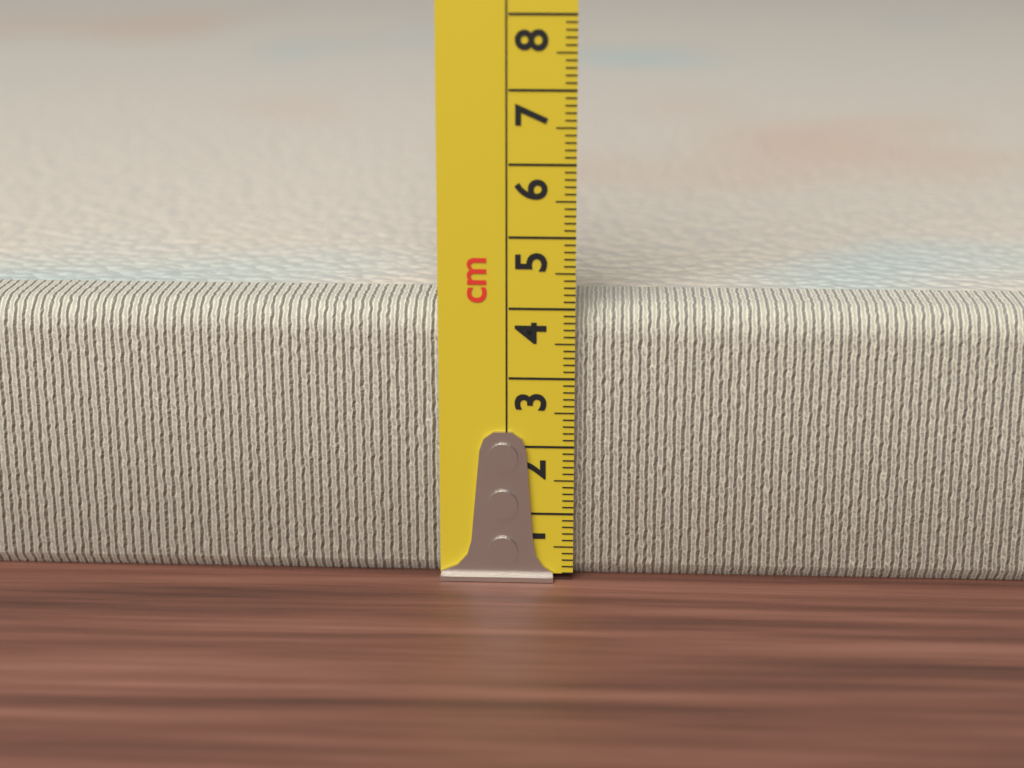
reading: 4.0 cm
